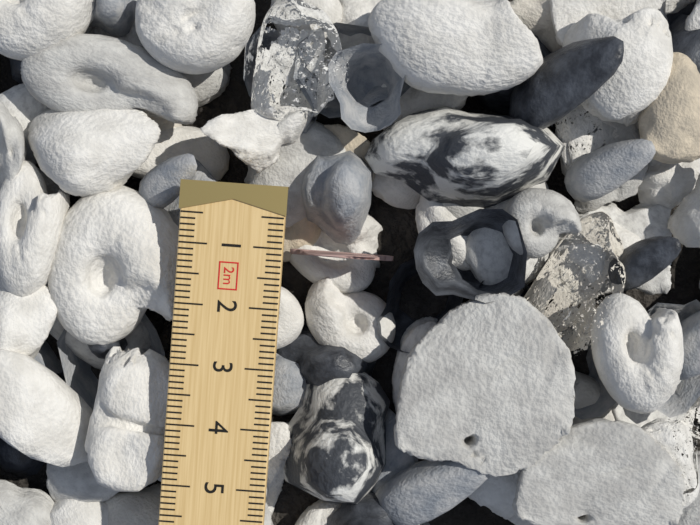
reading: 1.1 cm
